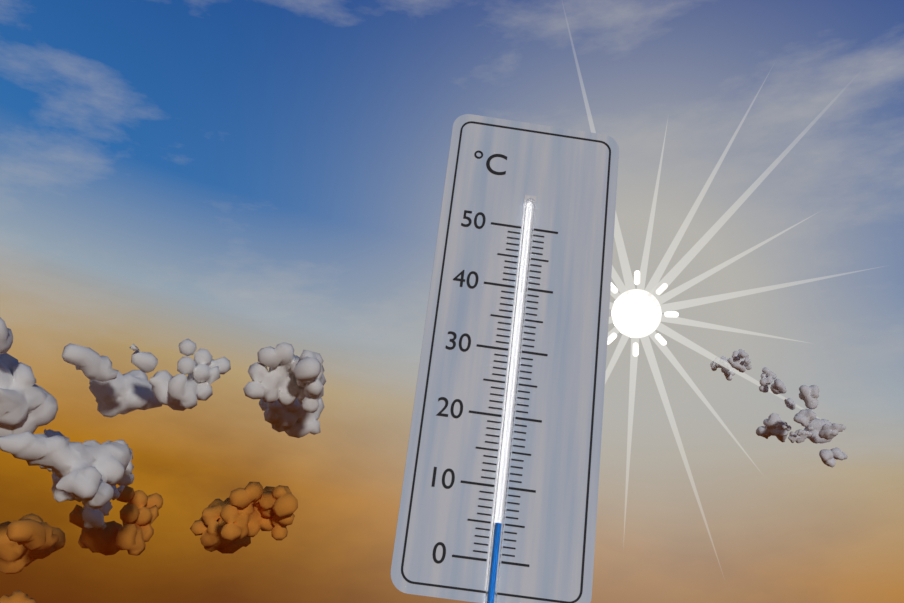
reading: 5 °C
